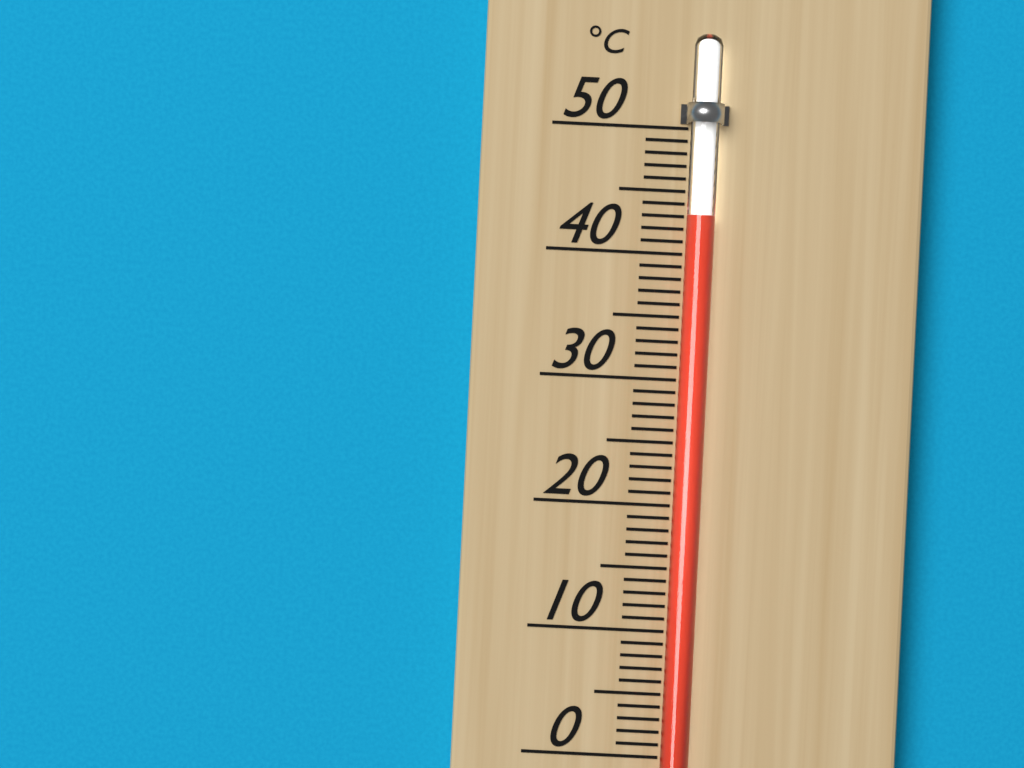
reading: 43 °C
